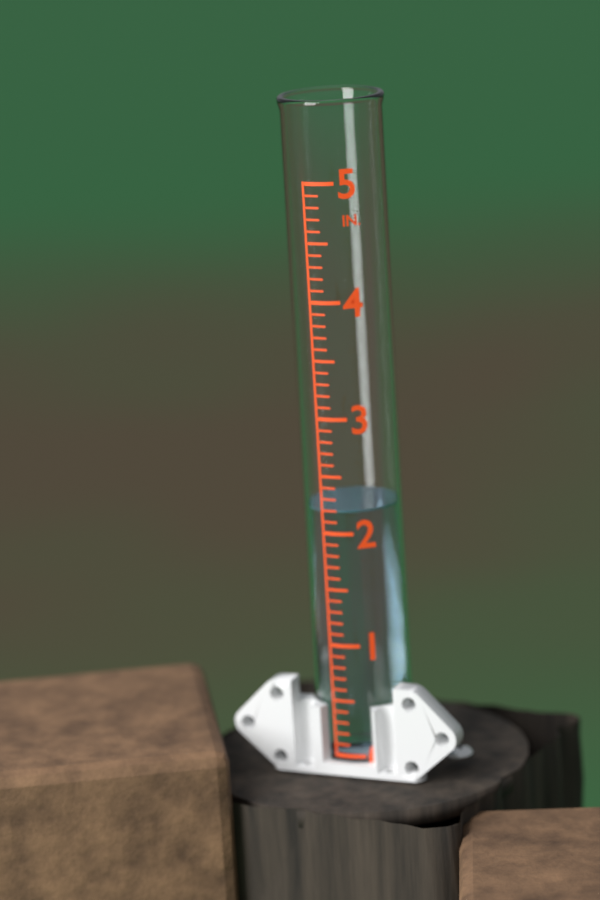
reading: 2.2 in
